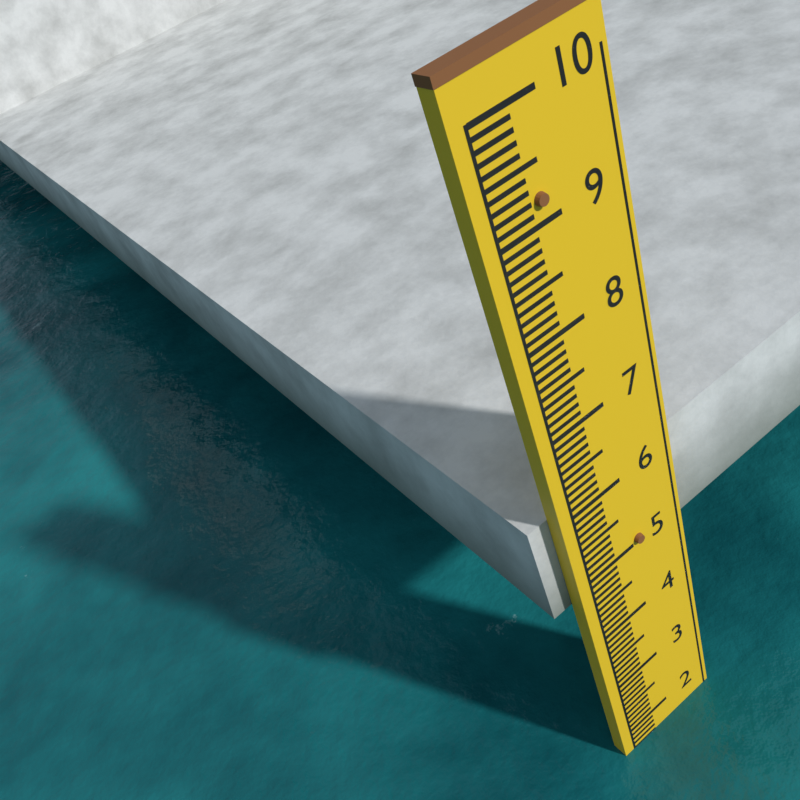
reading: 1.6 (no unit)
